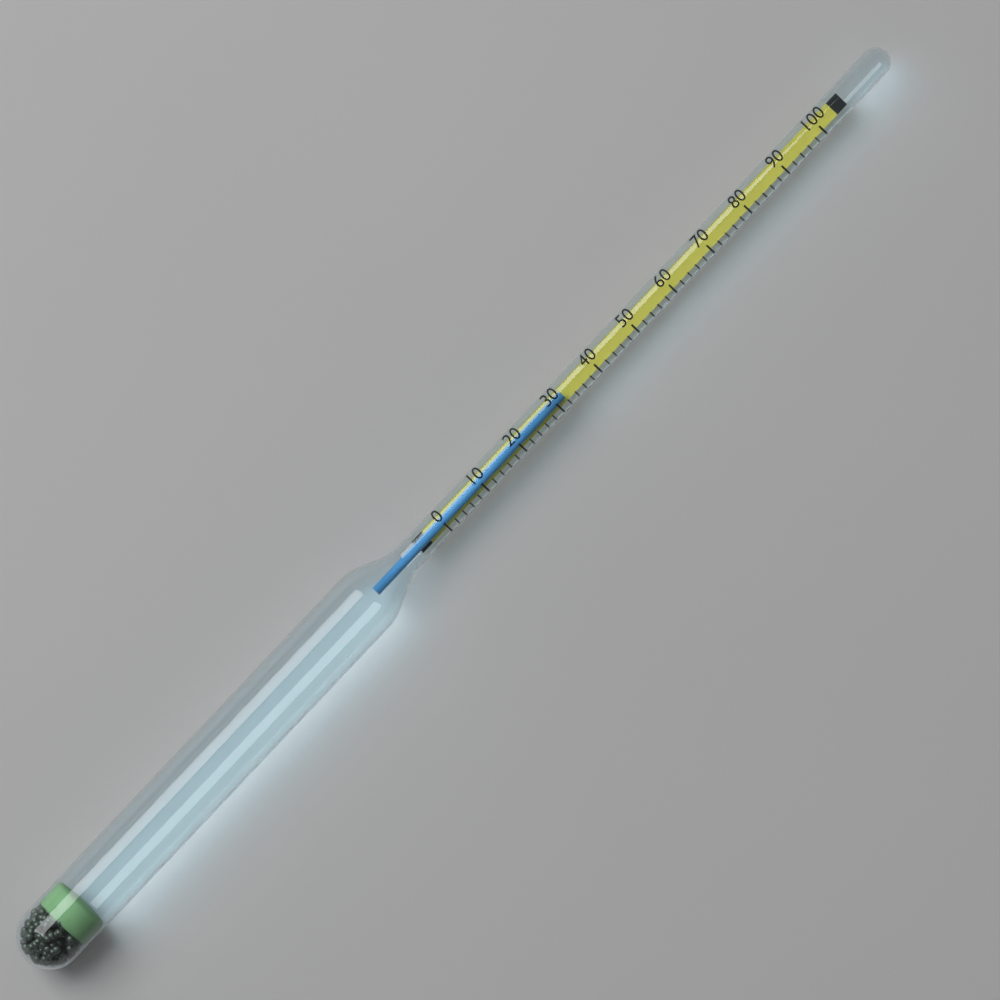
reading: 32 (no unit)
